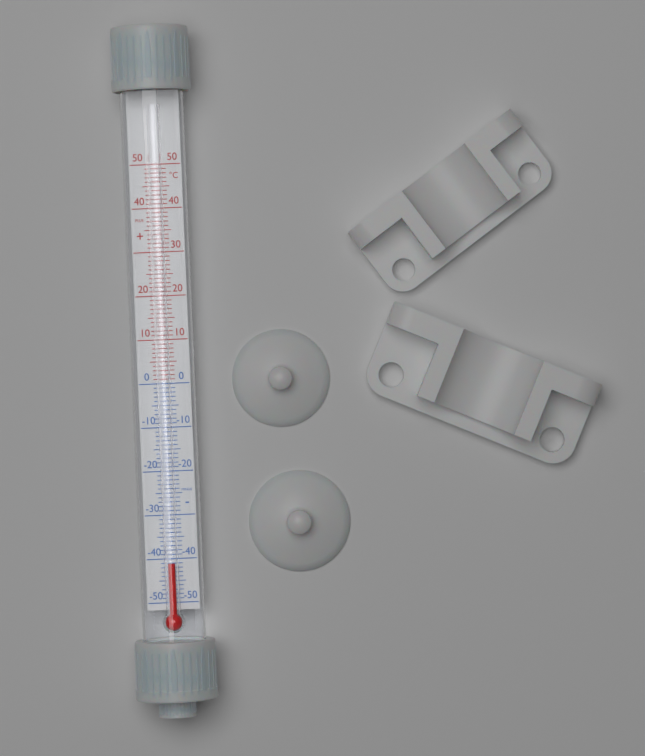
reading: -41 °C
